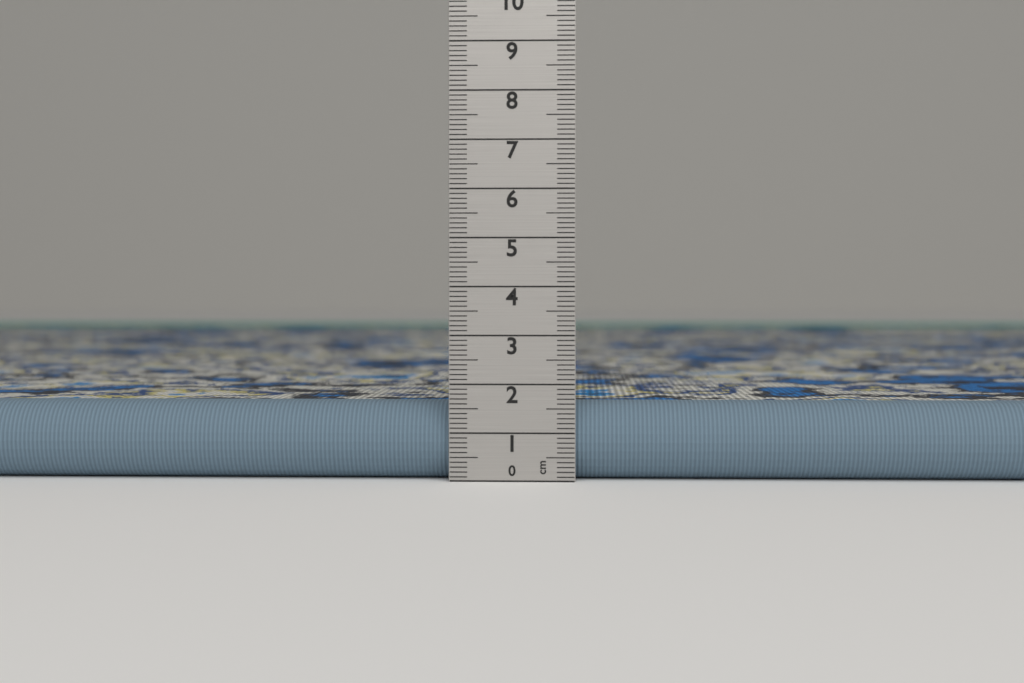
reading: 1.6 cm
